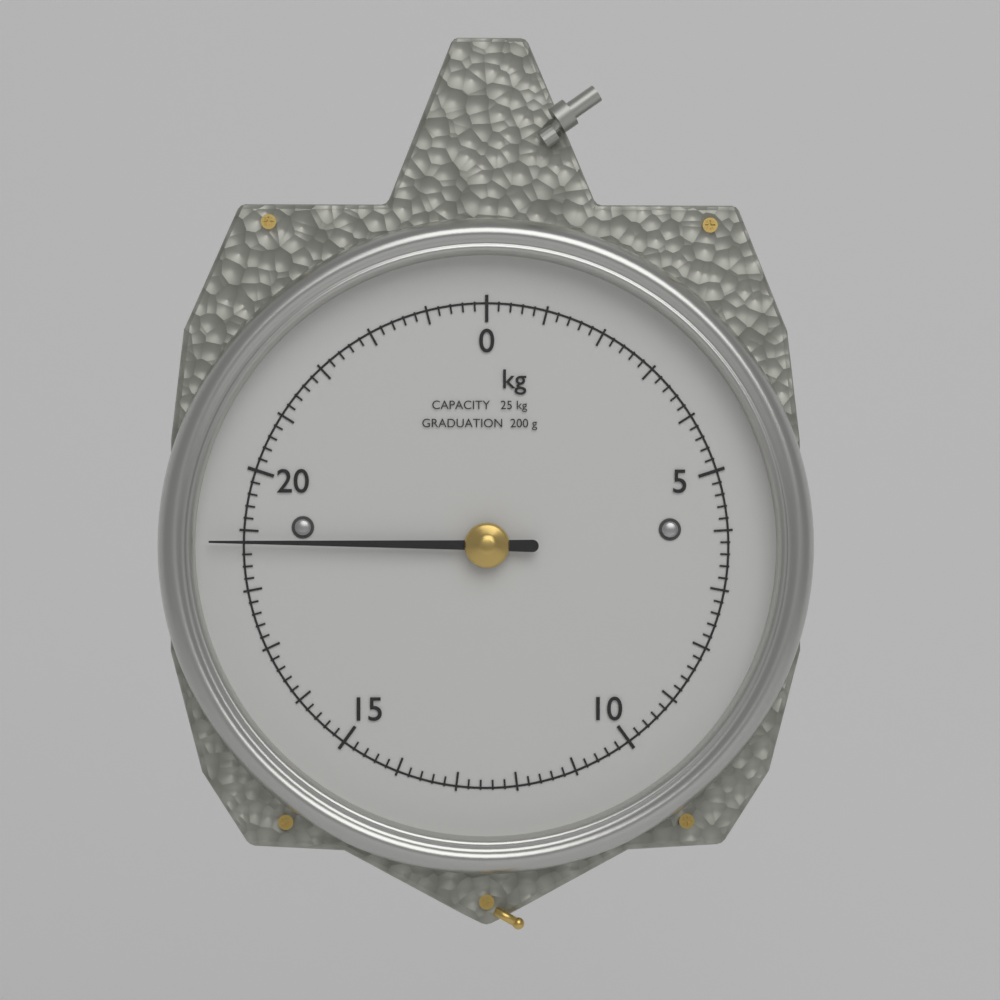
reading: 18.8 kg
